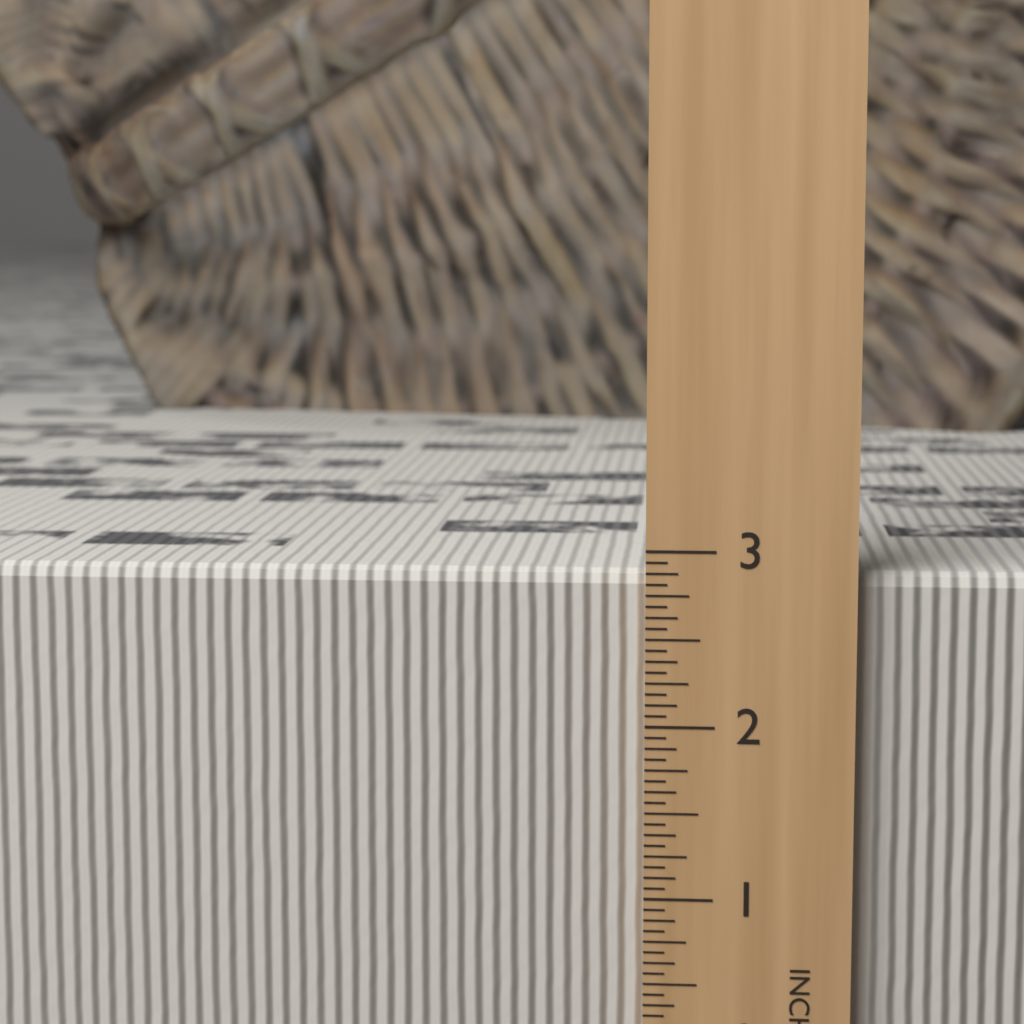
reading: 2.8750 in
